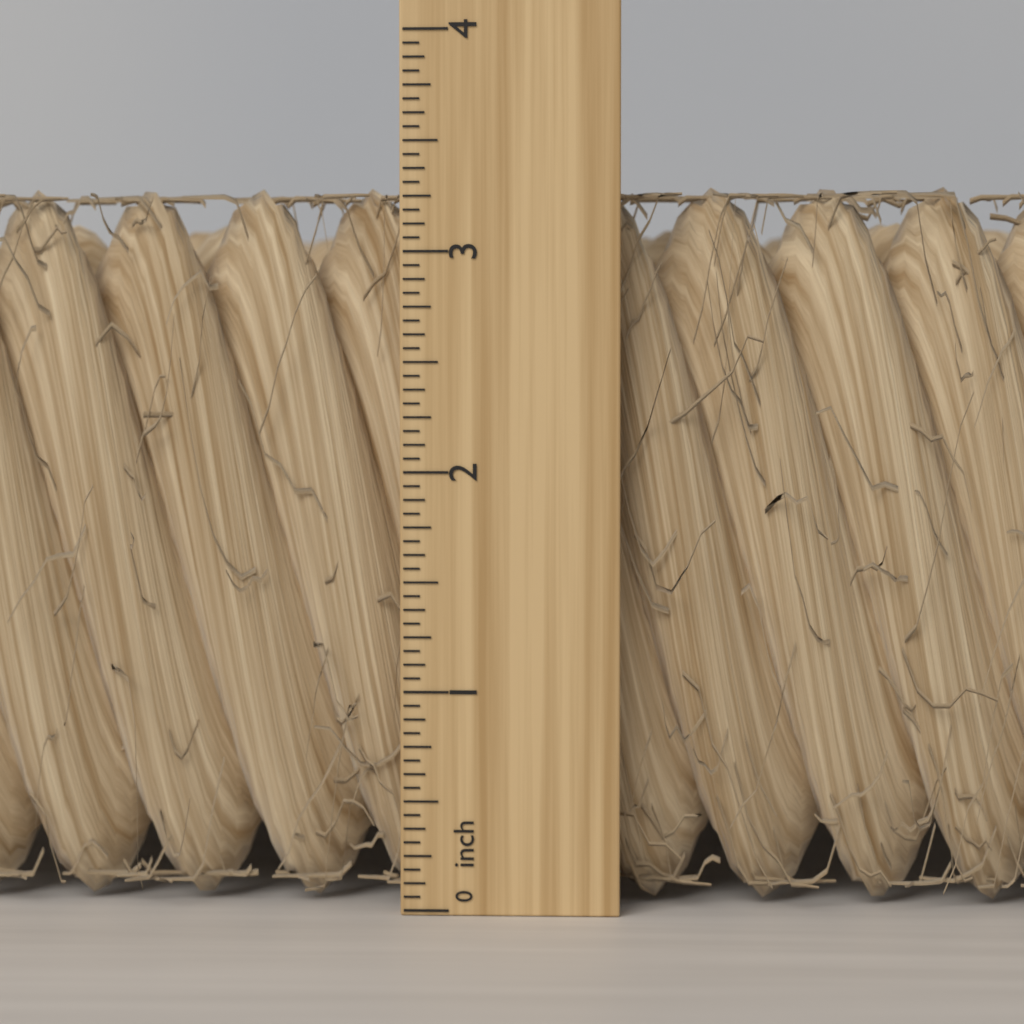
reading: 3.3125 inch
